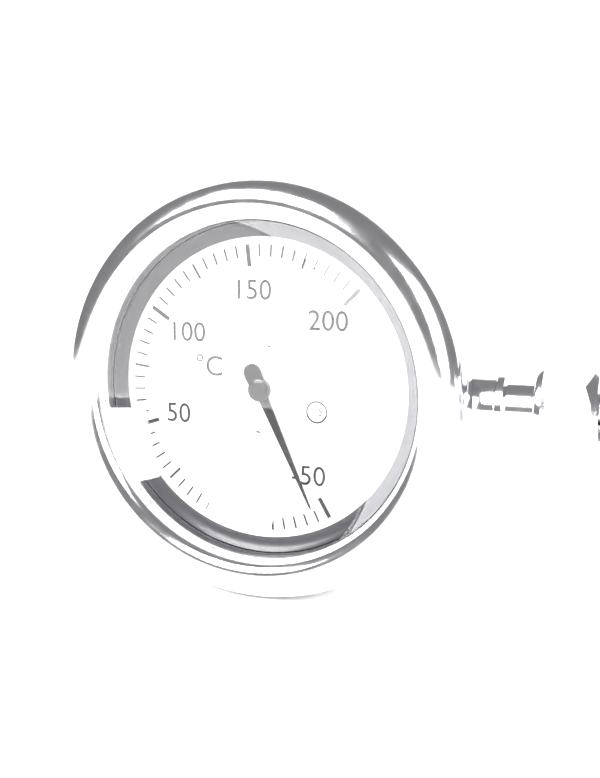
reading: -45 °C
